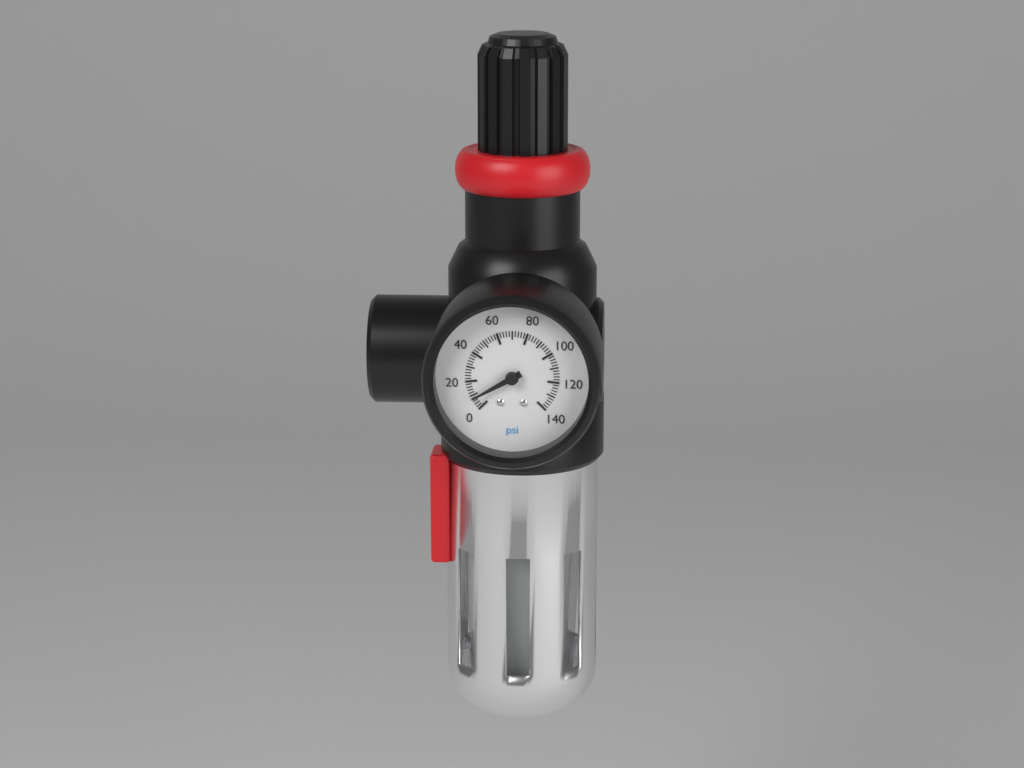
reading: 8 psi
